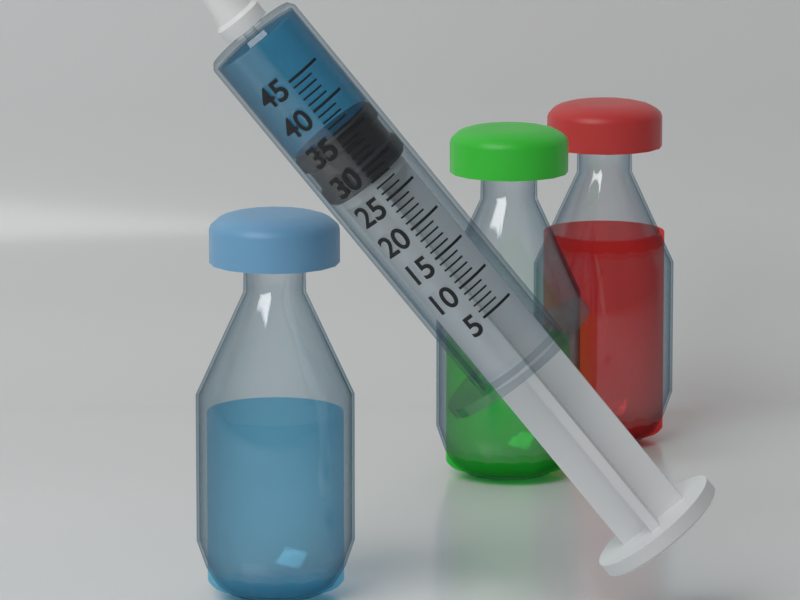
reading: 36 (no unit)
